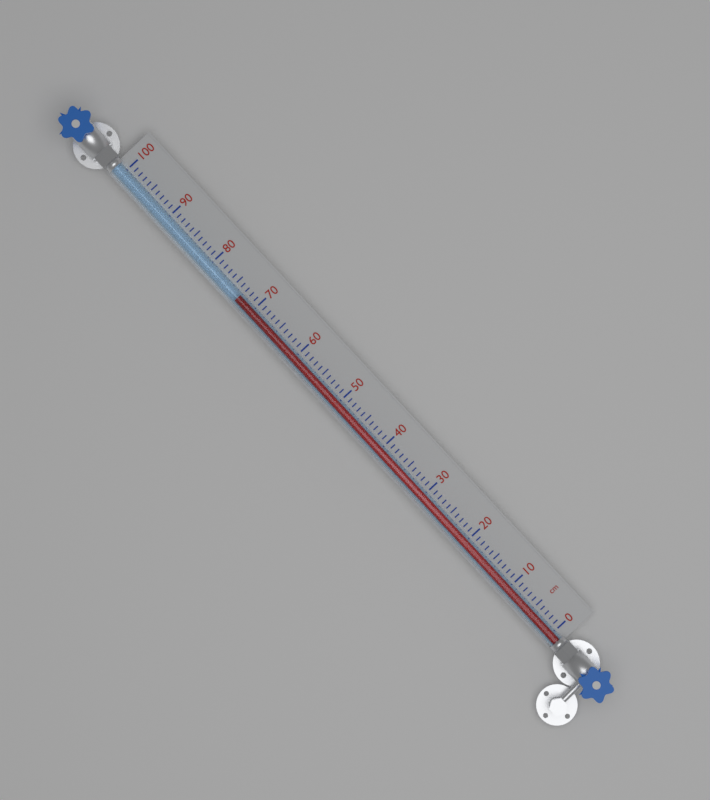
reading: 73 cm
